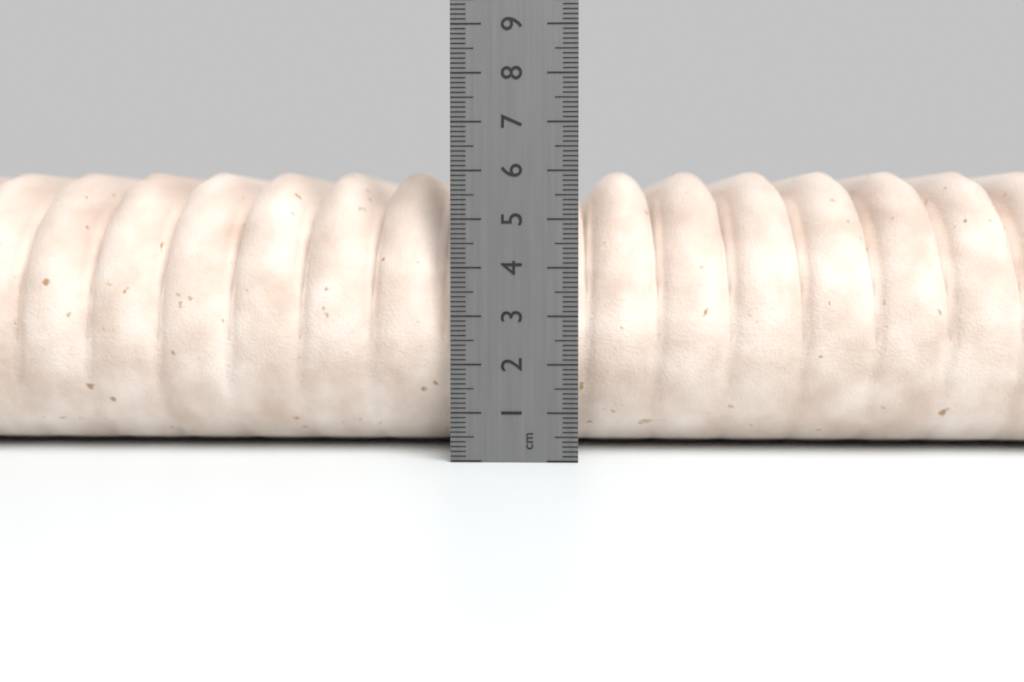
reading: 6.1 cm
